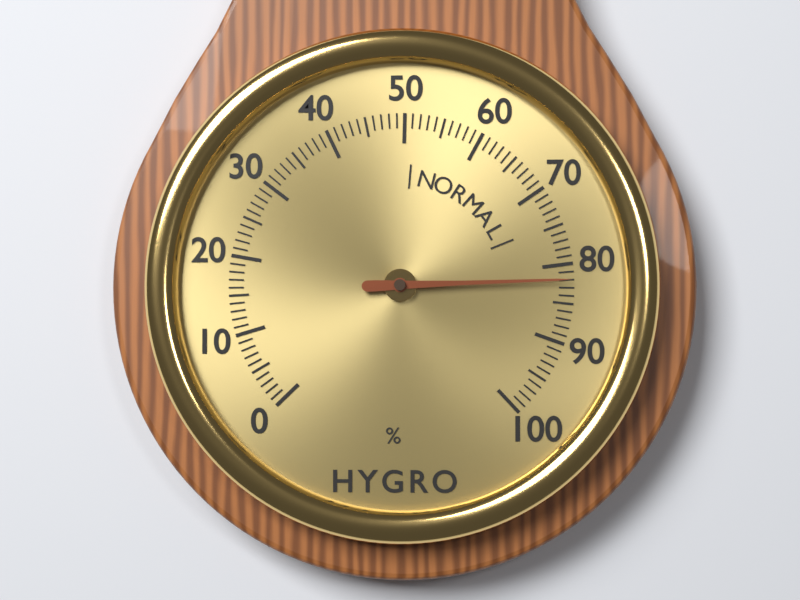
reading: 82 %
